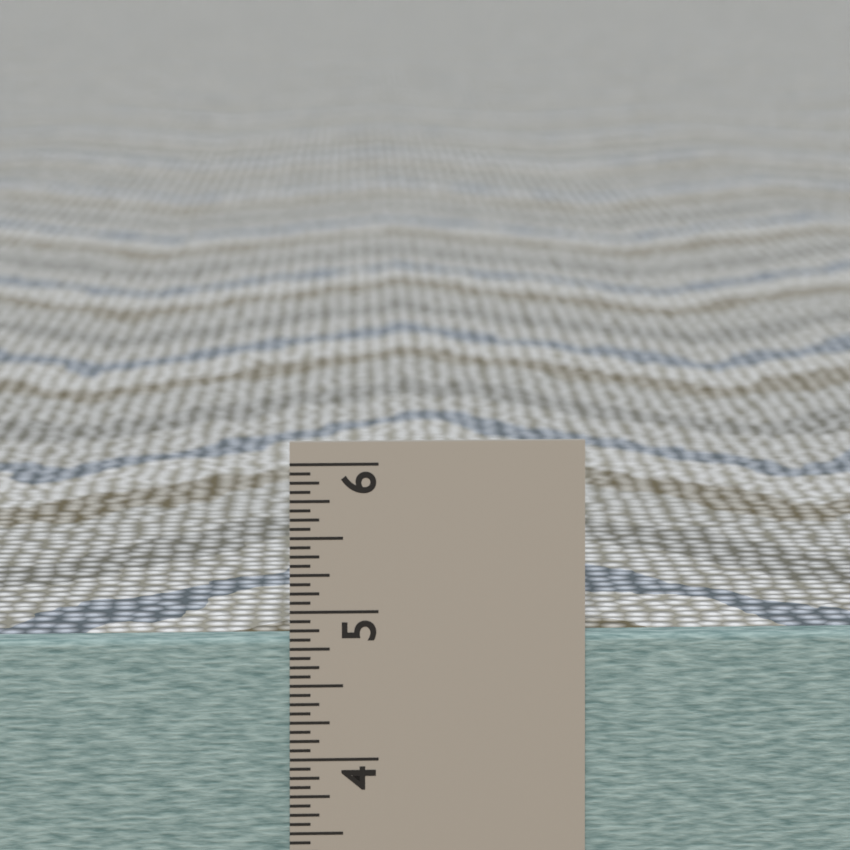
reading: 4.8125 in
